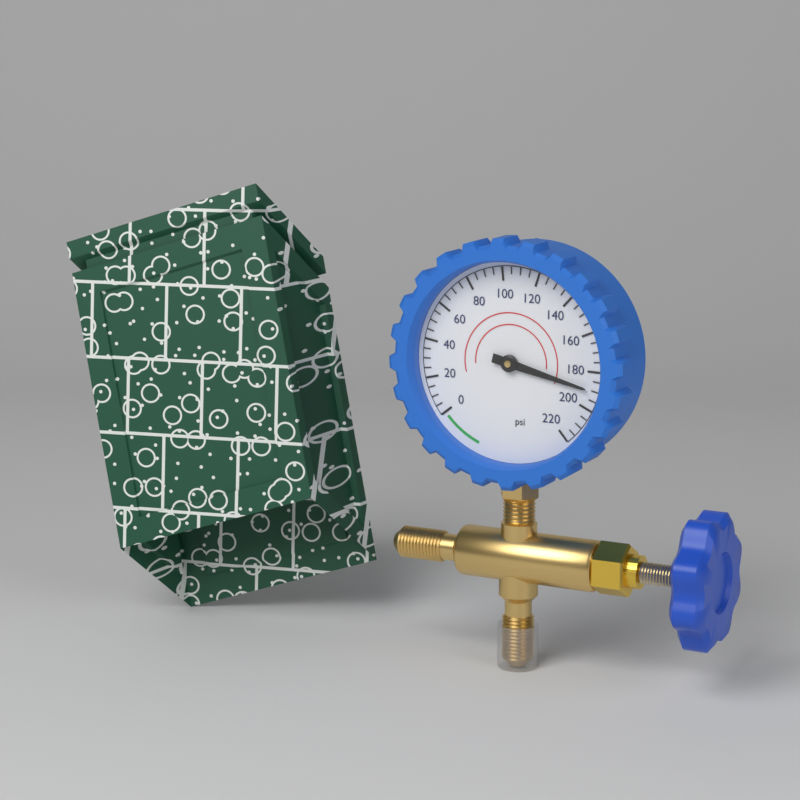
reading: 190 psi
